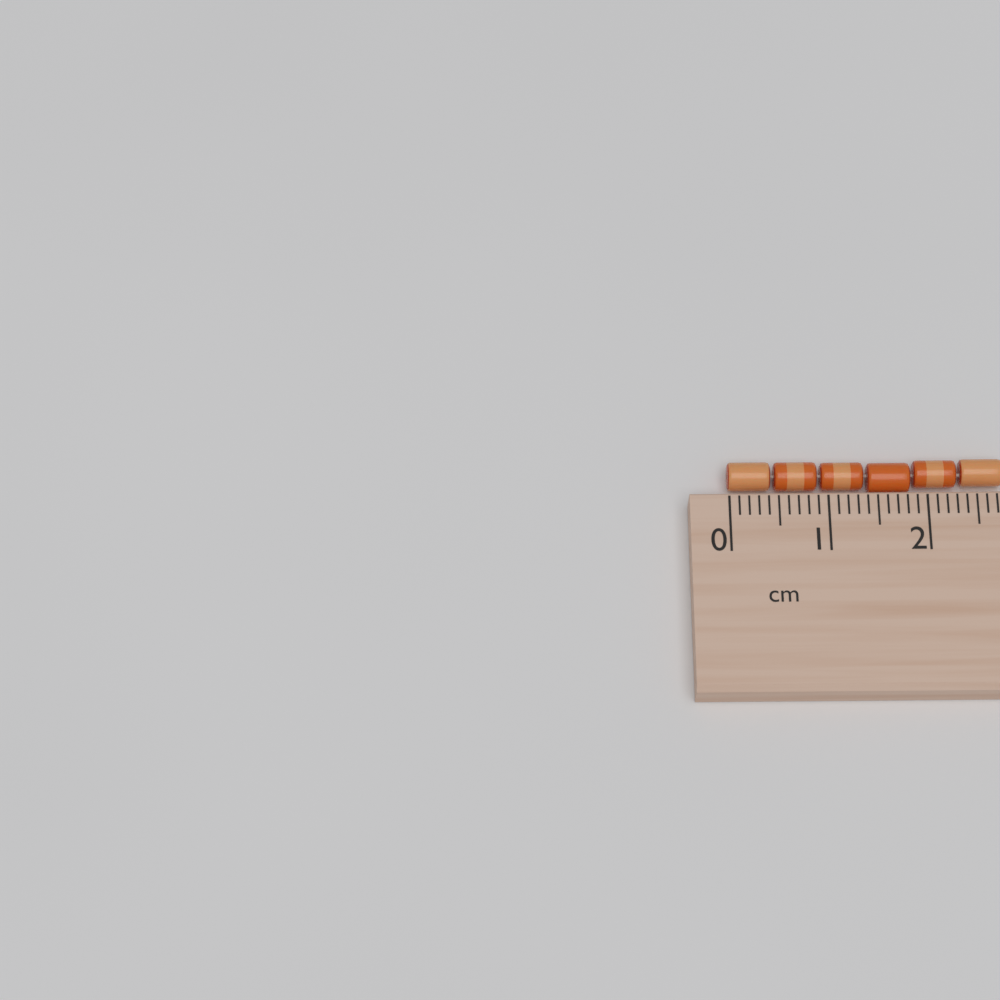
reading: 2.8 cm
